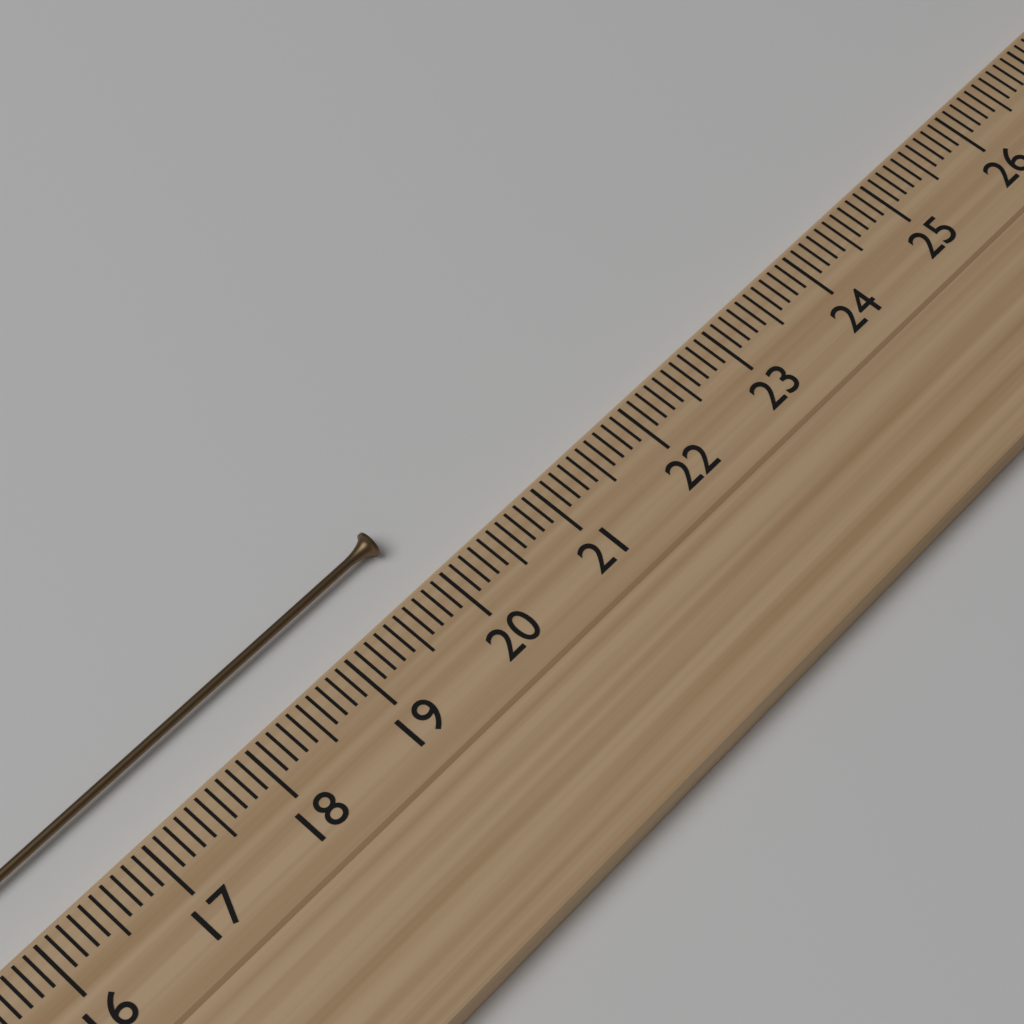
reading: 19.9 cm
